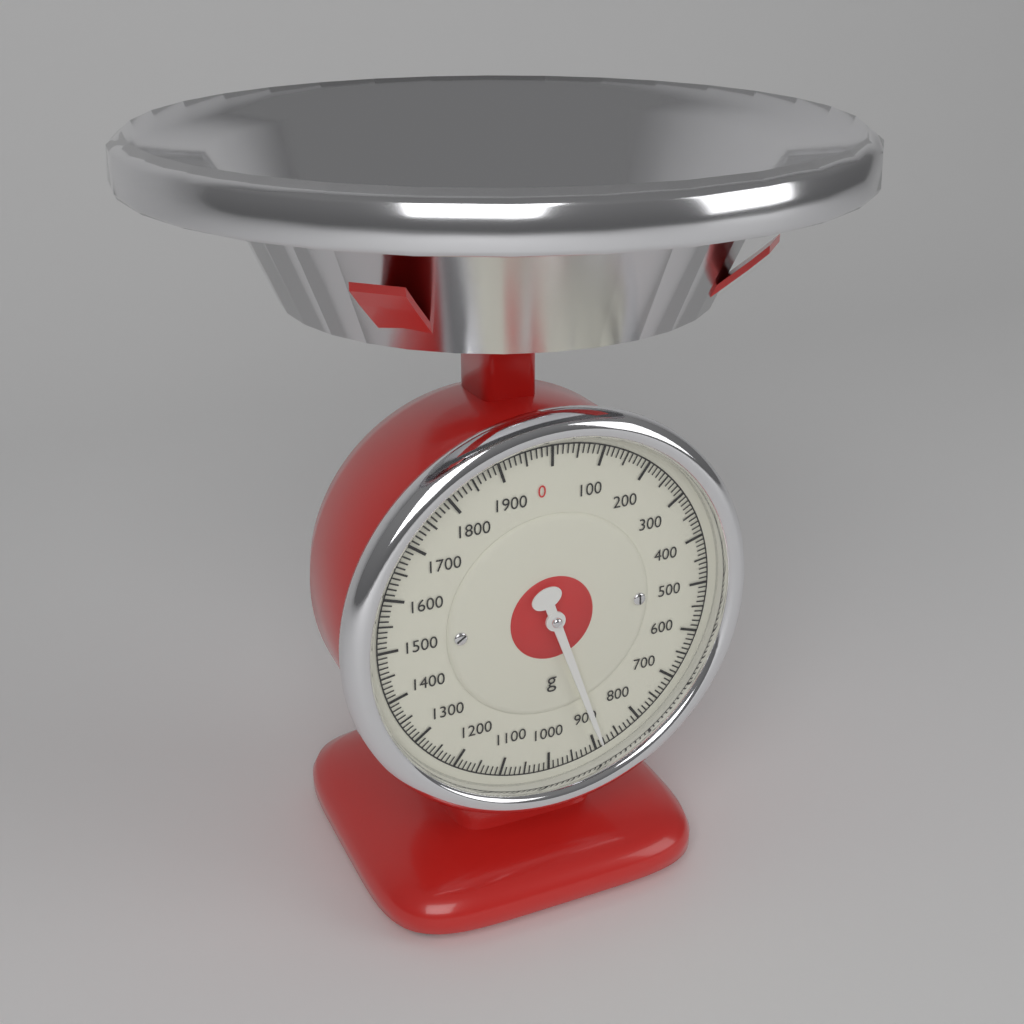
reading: 890 g
